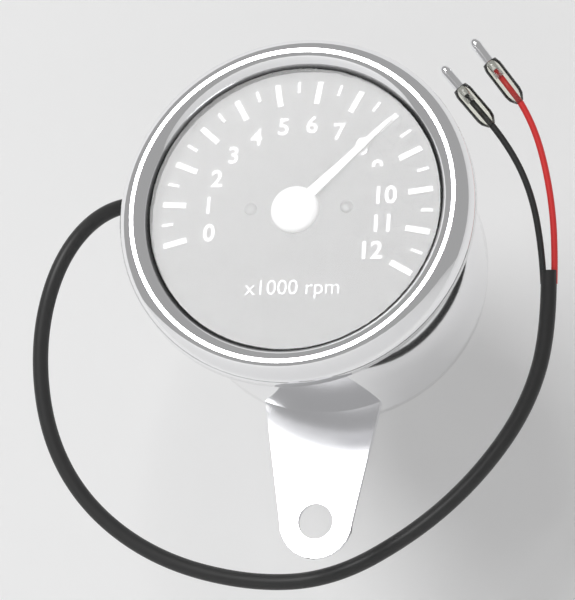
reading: 8.0 x1000 rpm
